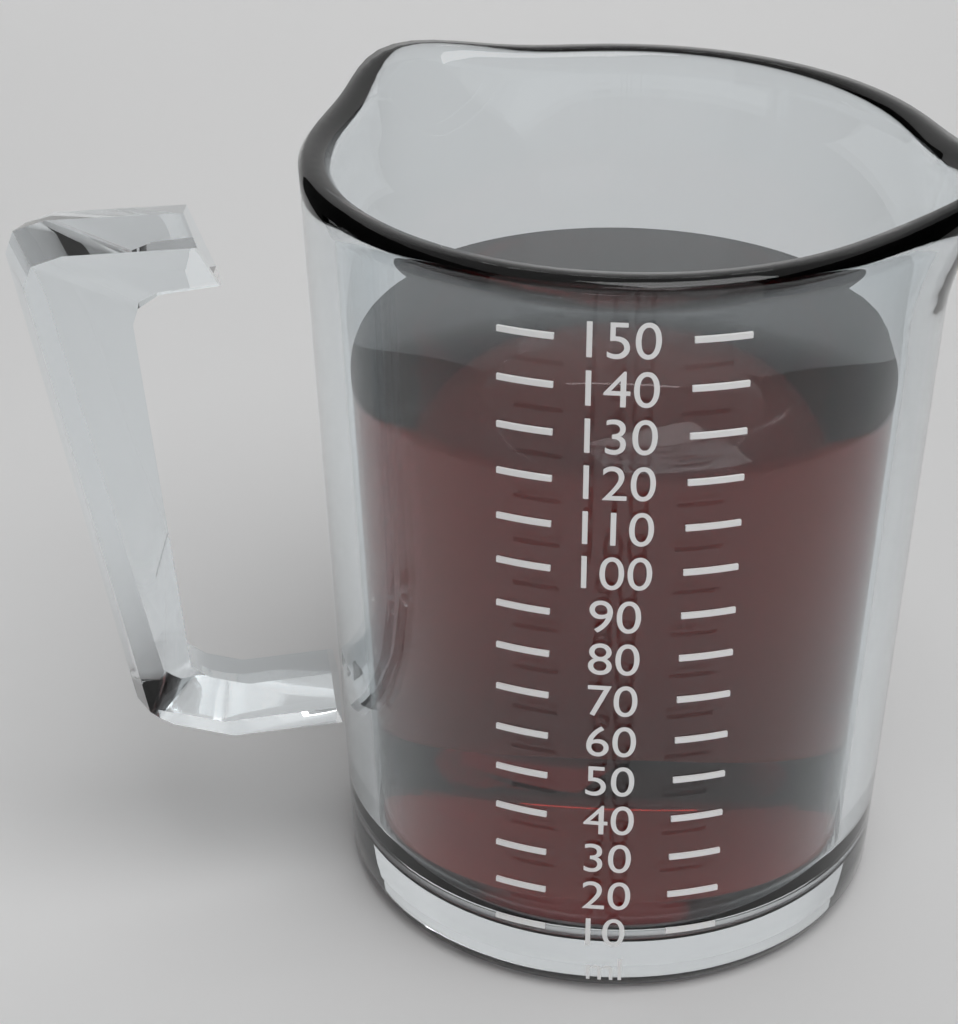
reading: 120 ml
